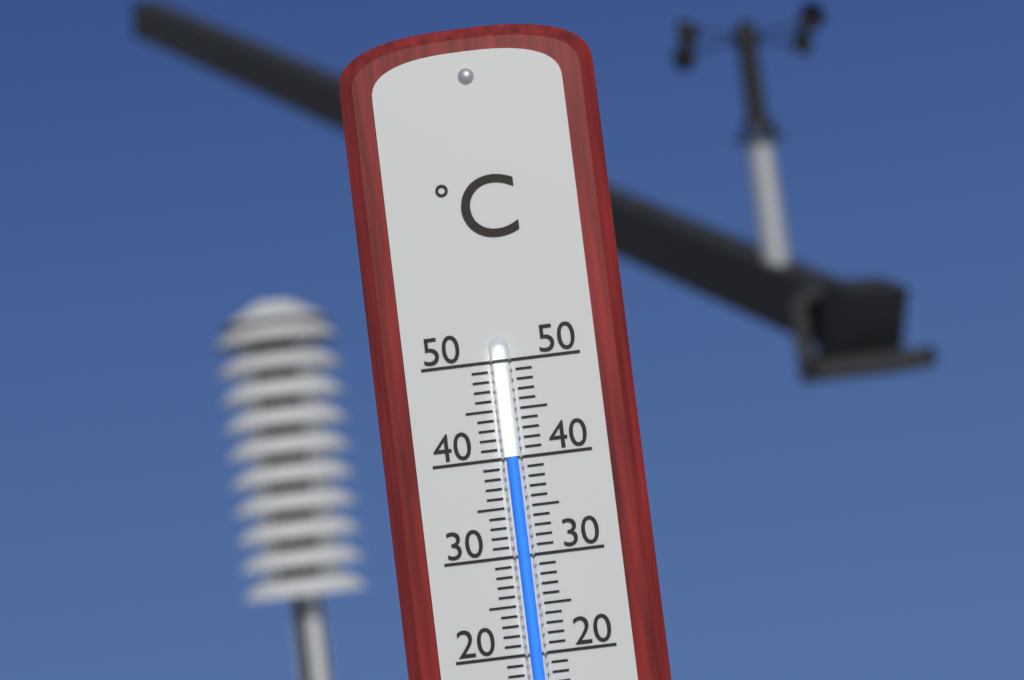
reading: 40 °C
